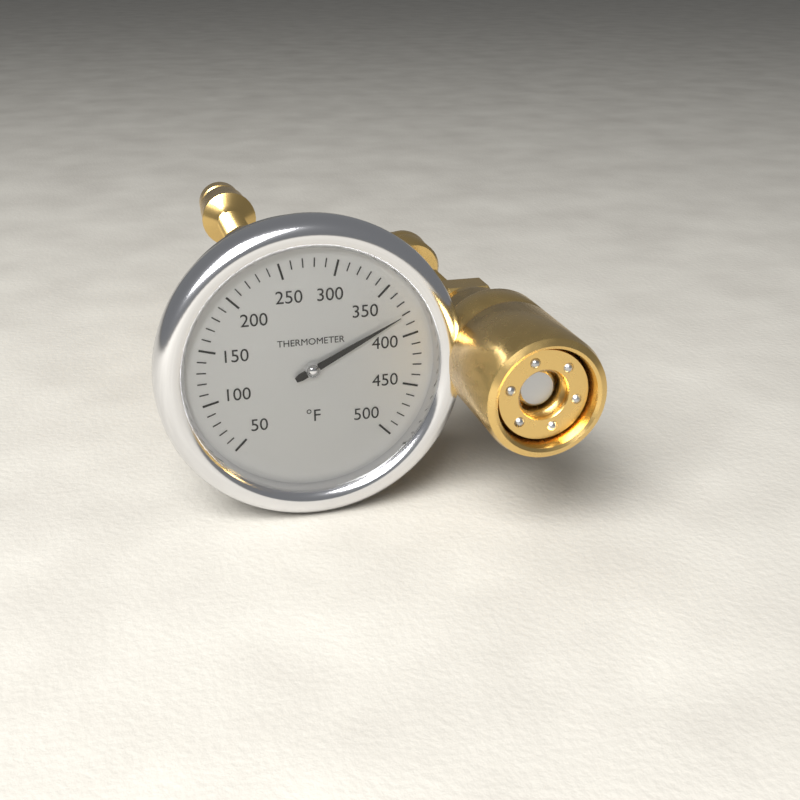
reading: 380 °F
